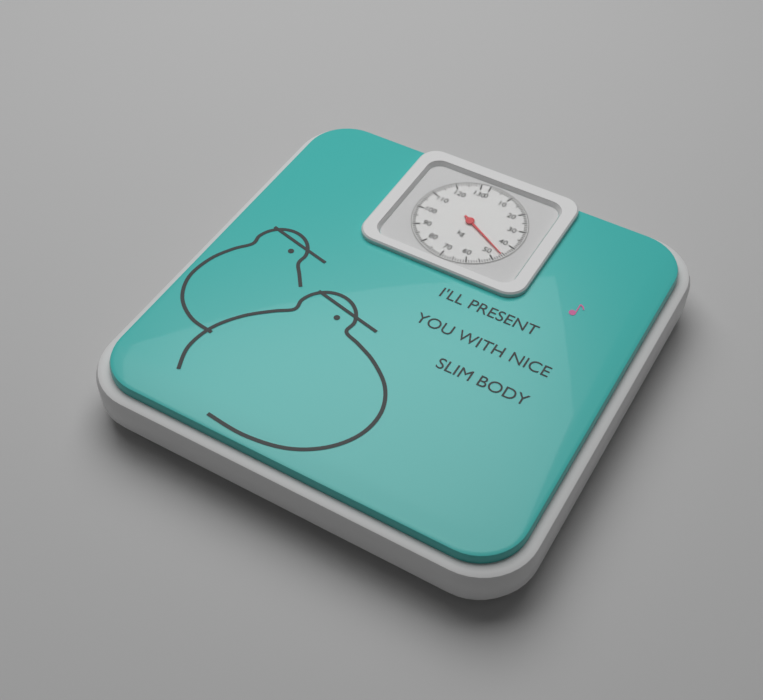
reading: 46 kg
